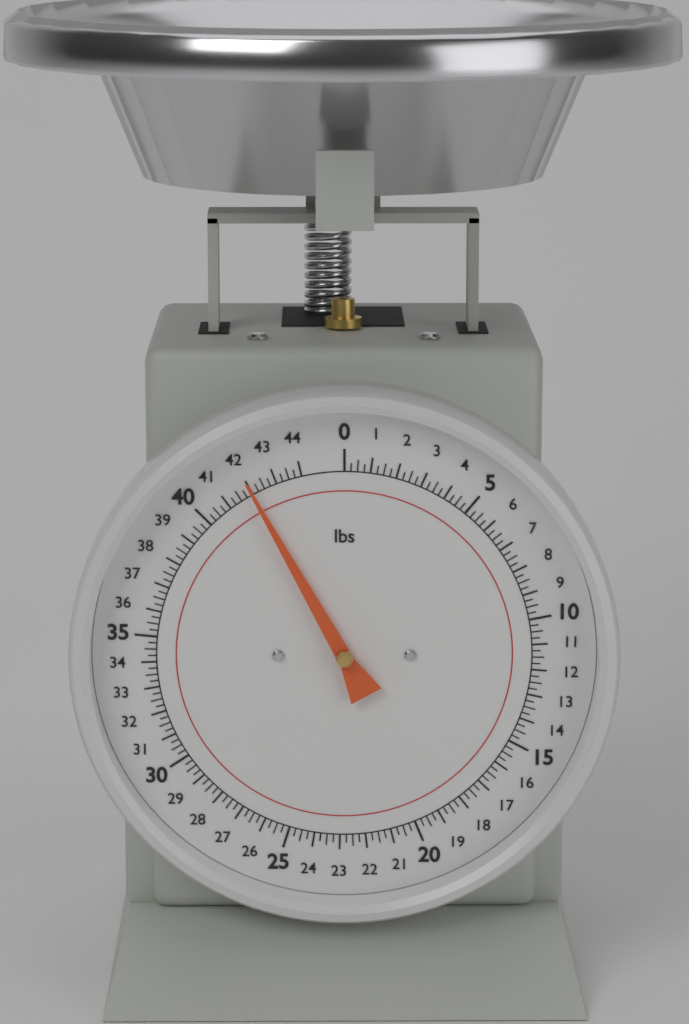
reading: 42.00 lbs
